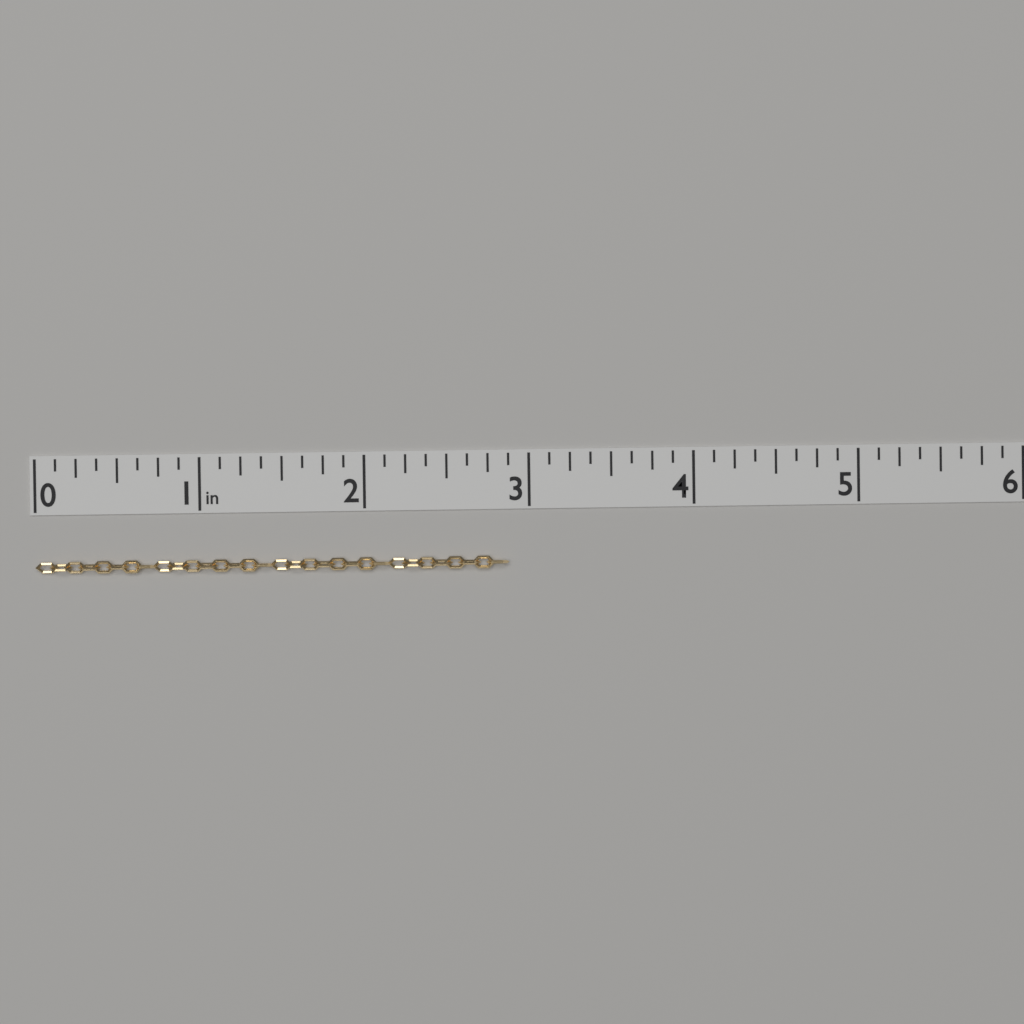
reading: 2.875 in
